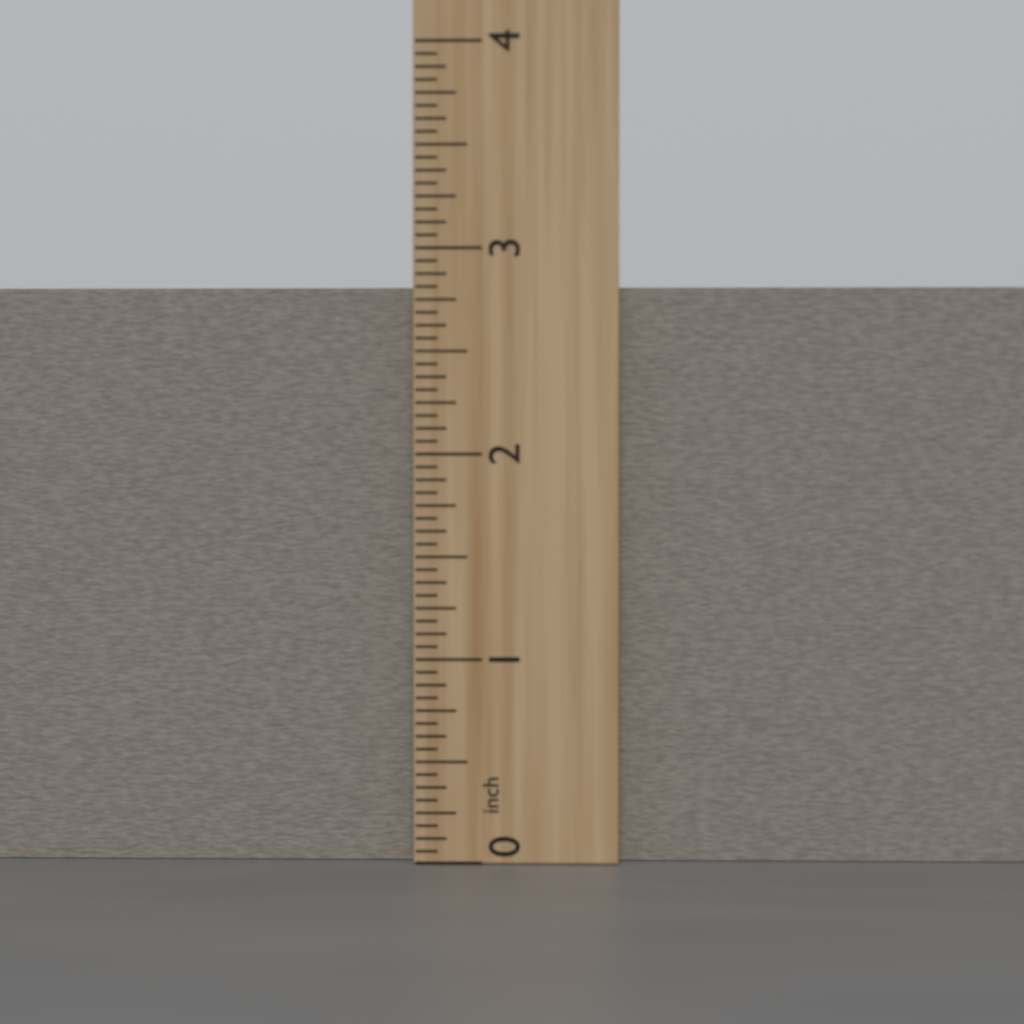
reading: 2.8125 inch
